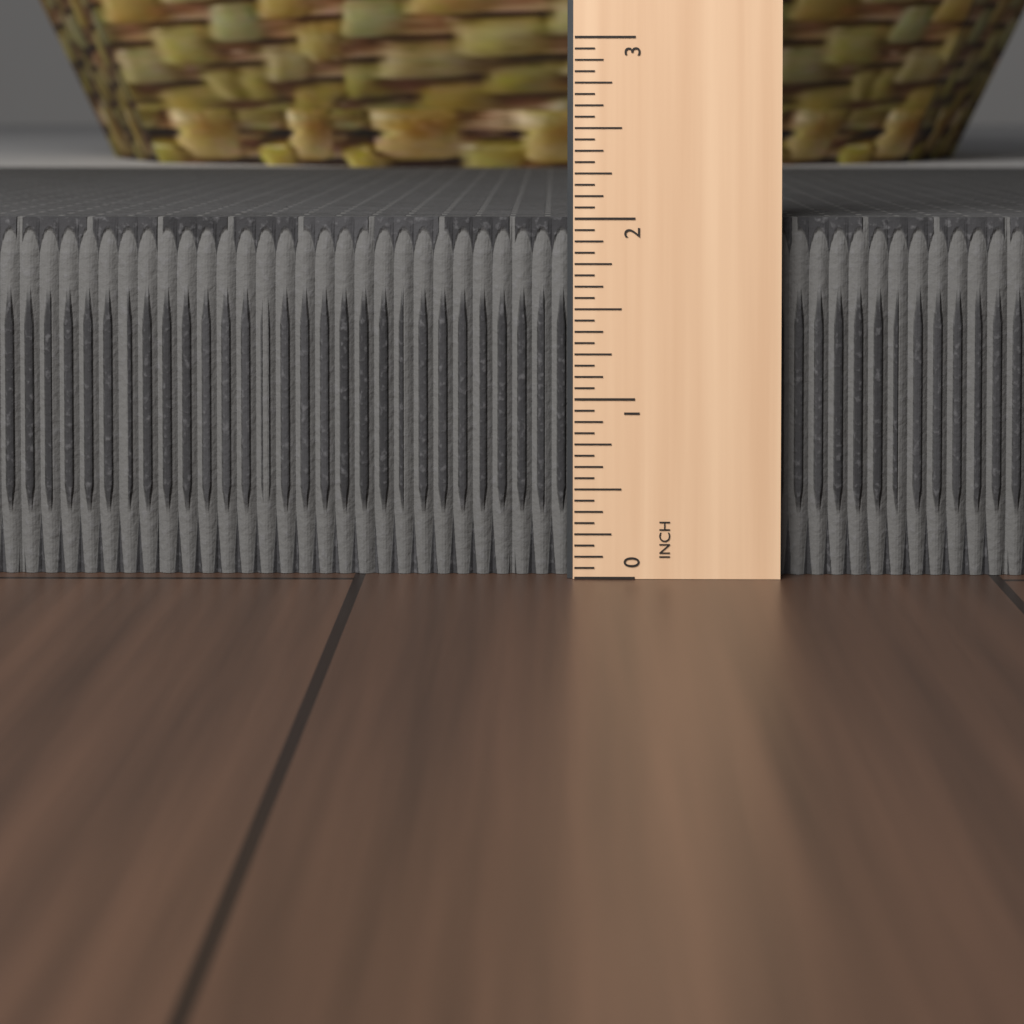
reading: 2.0000 in
